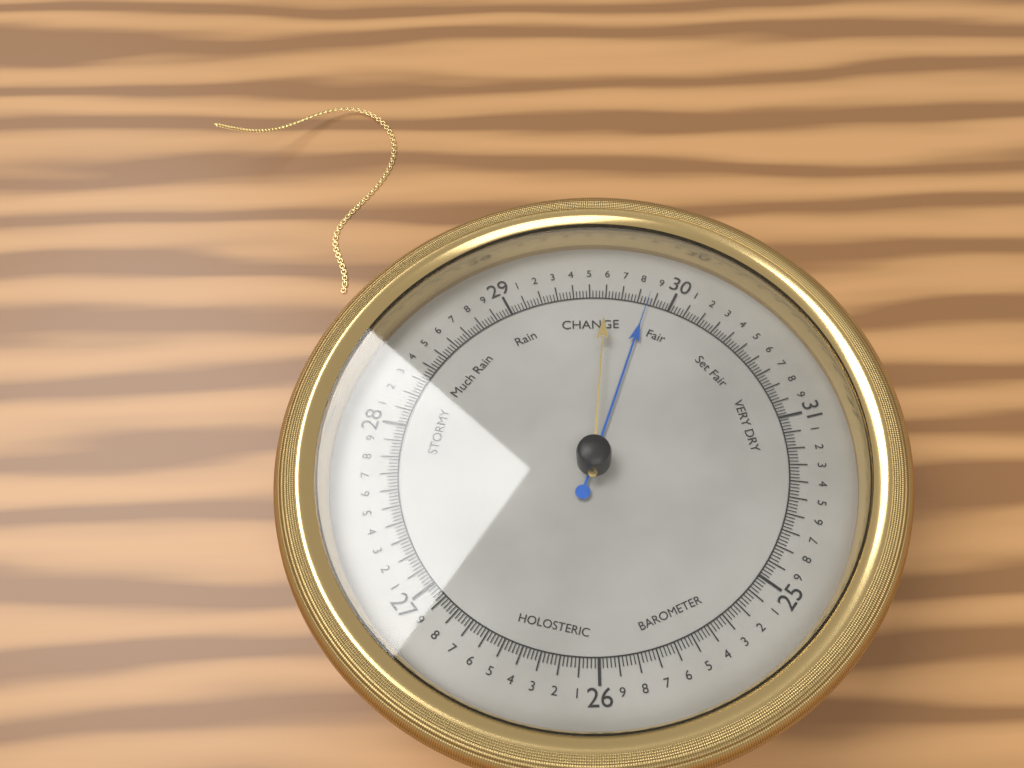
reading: 29.86 (no unit)
